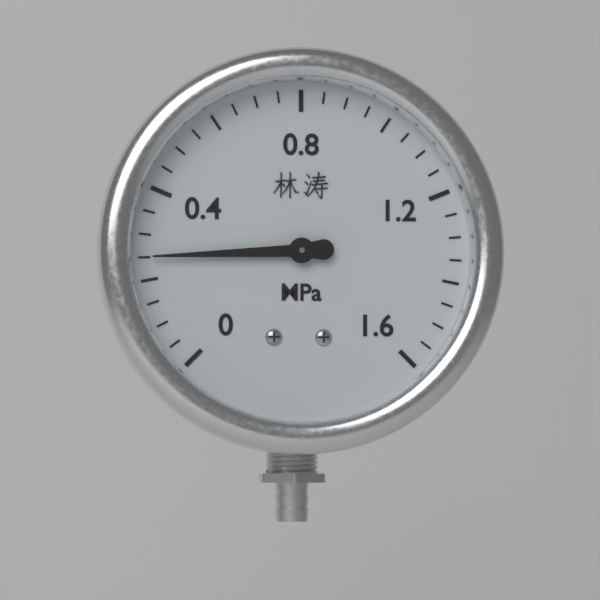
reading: 0.25 MPa
